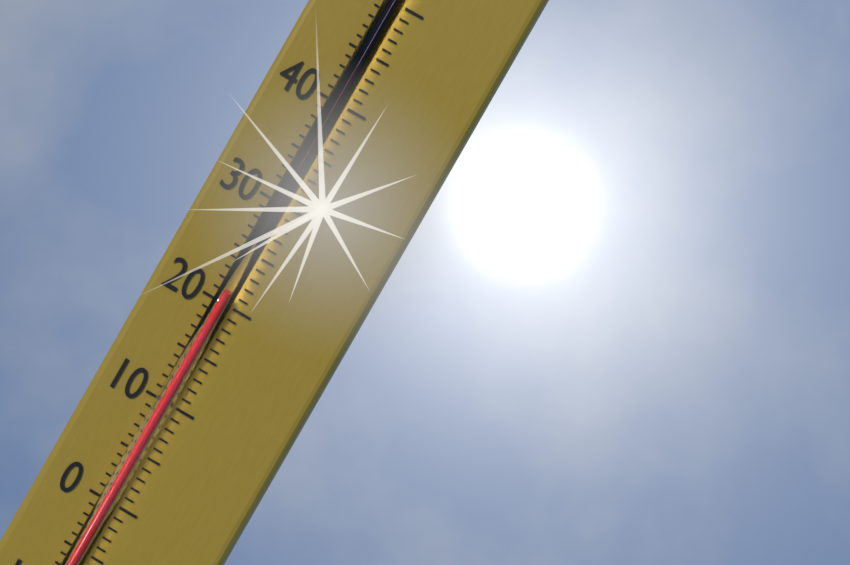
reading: 21 °C
